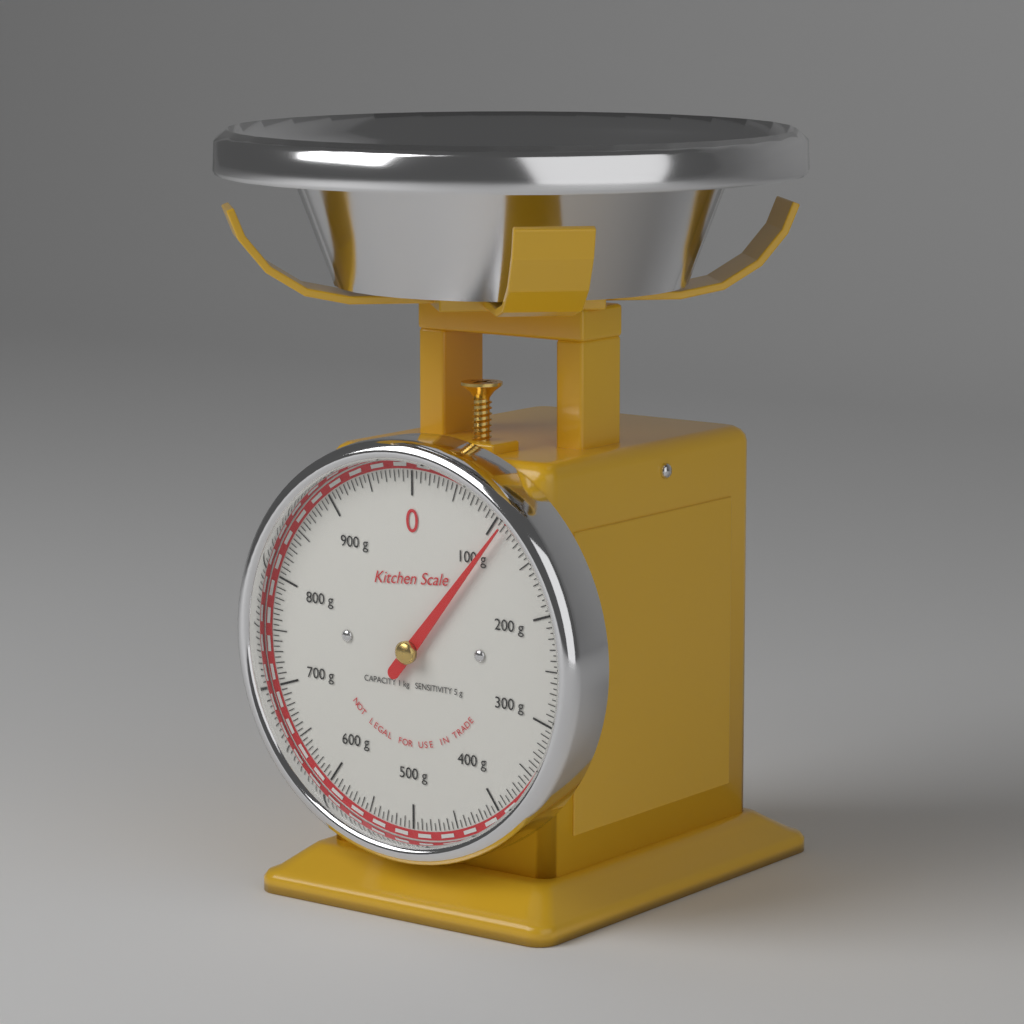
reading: 110 g
